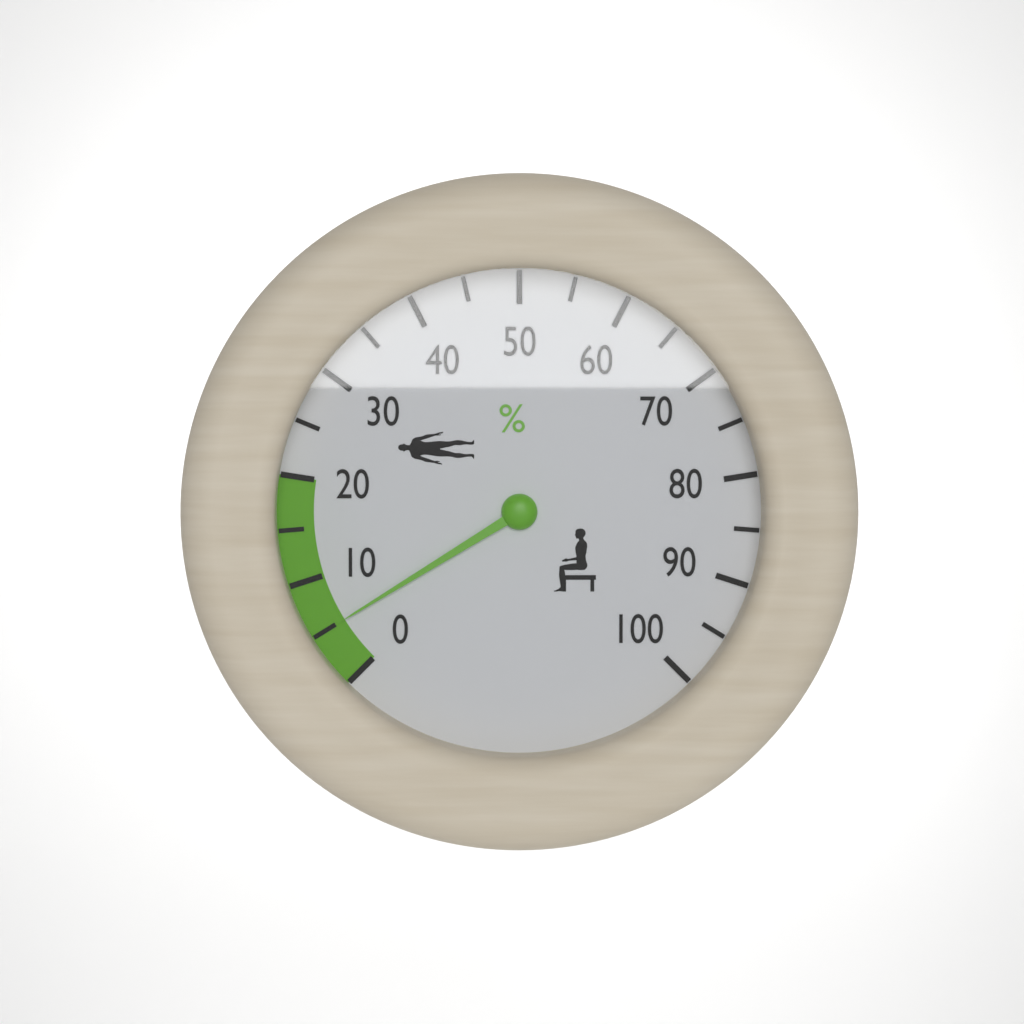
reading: 5 %
